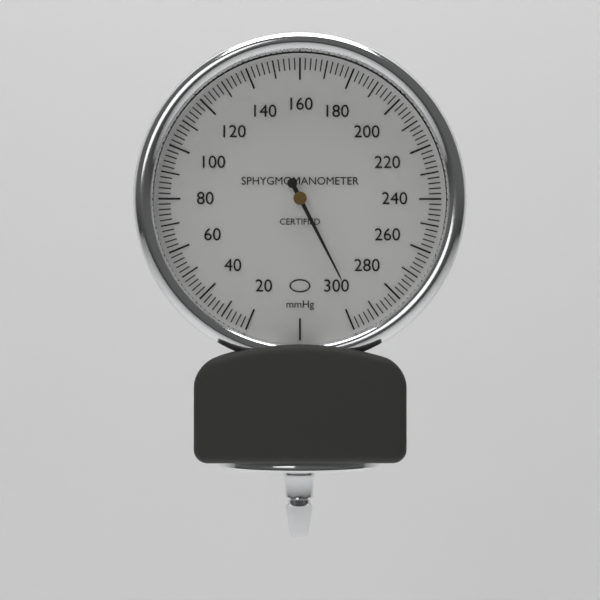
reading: 296 mmHg
